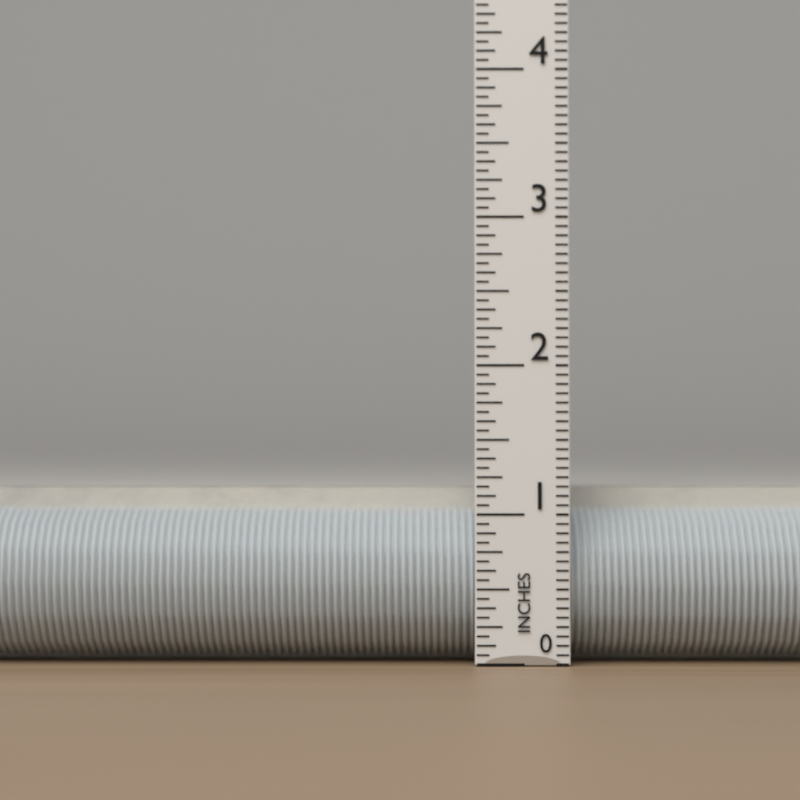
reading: 1.1875 in
